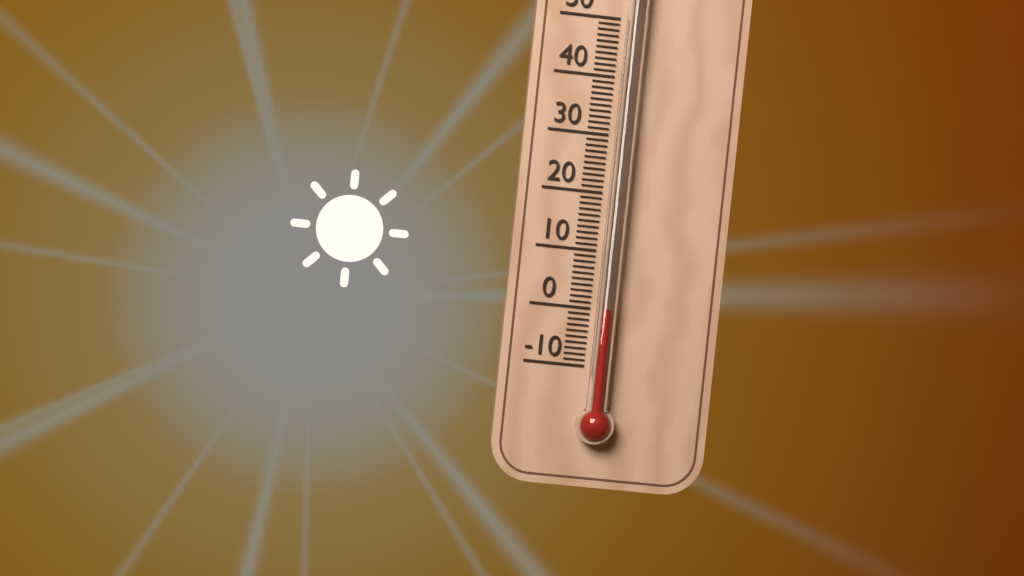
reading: 0 °C
